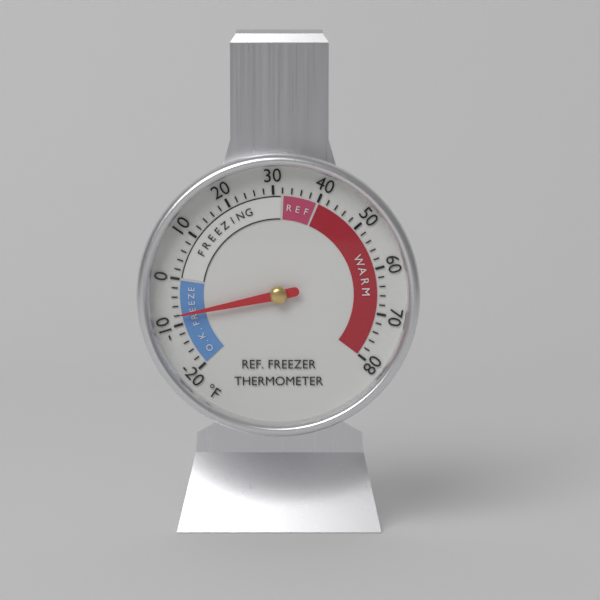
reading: -8 °F
